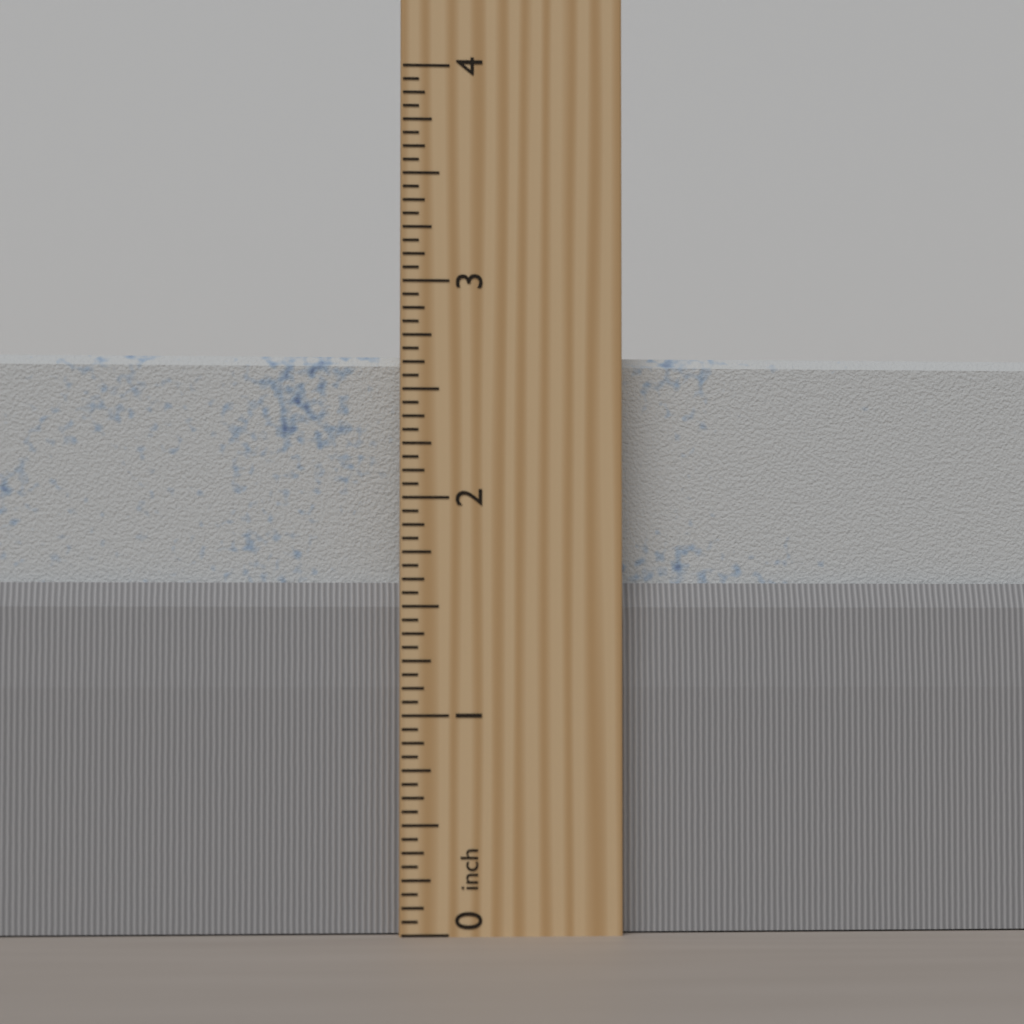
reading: 2.6875 inch
